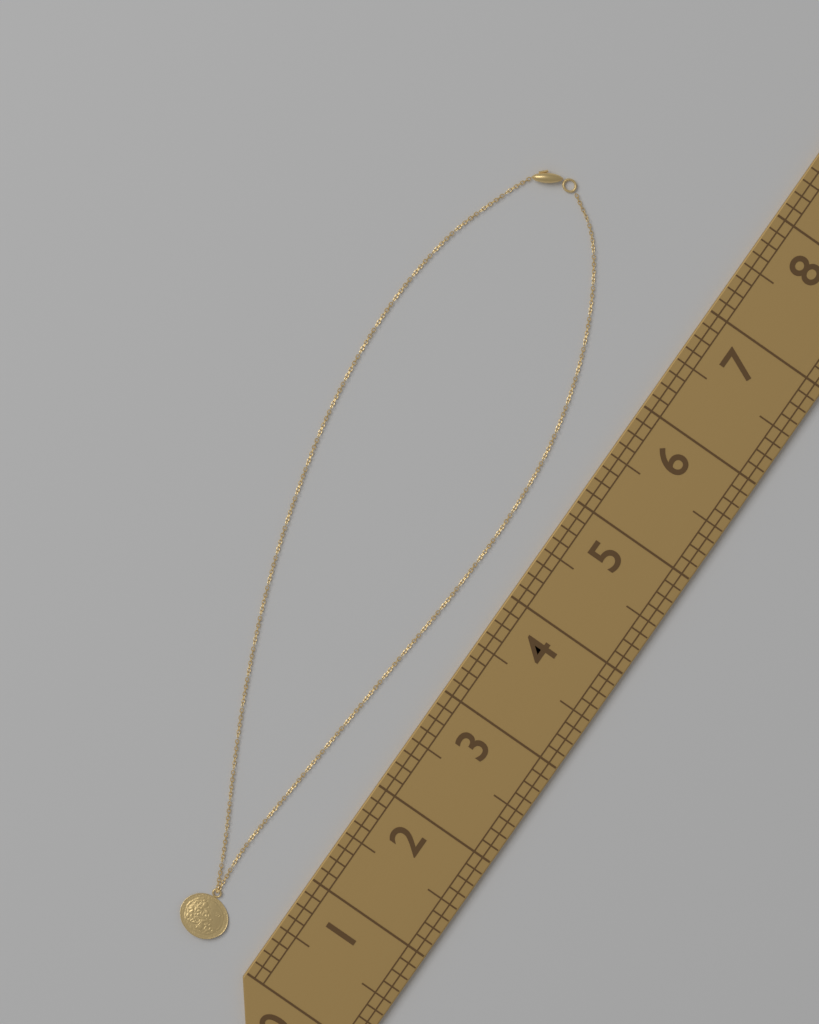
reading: 7.250 (no unit)
